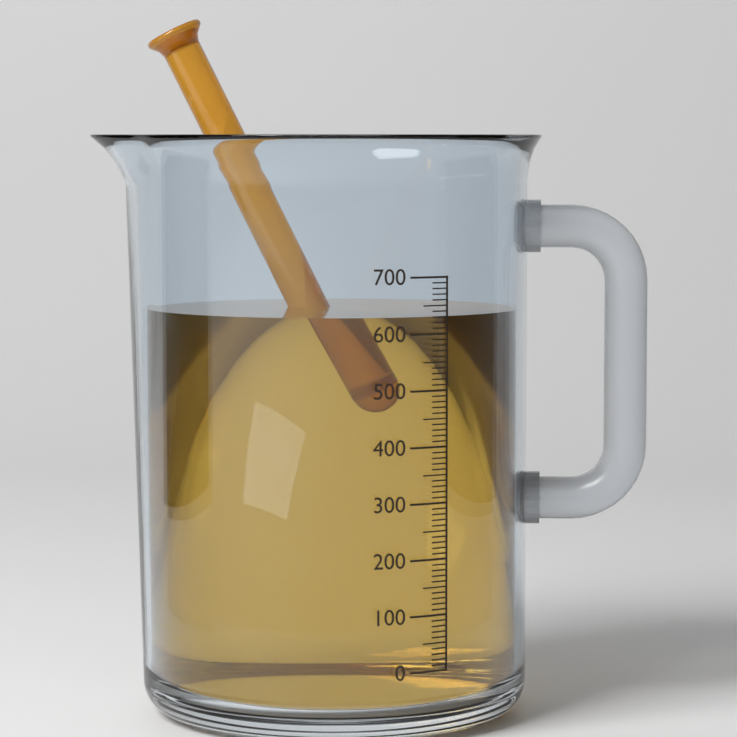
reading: 630 (no unit)
